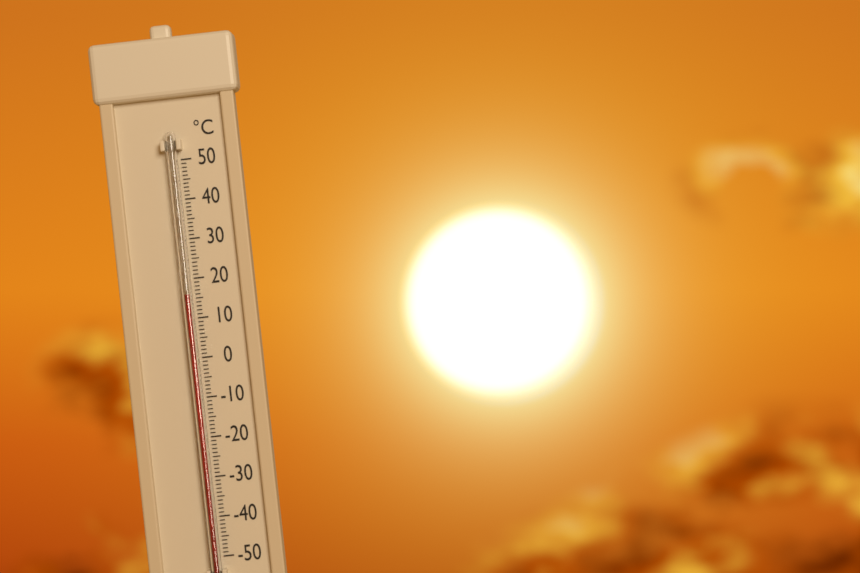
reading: 16 °C
